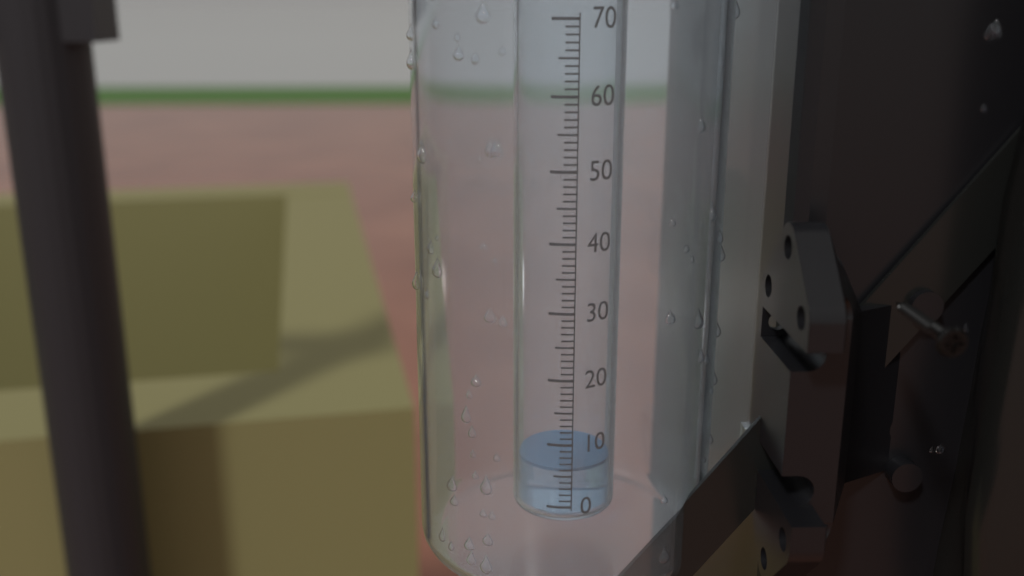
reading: 6 (no unit)
